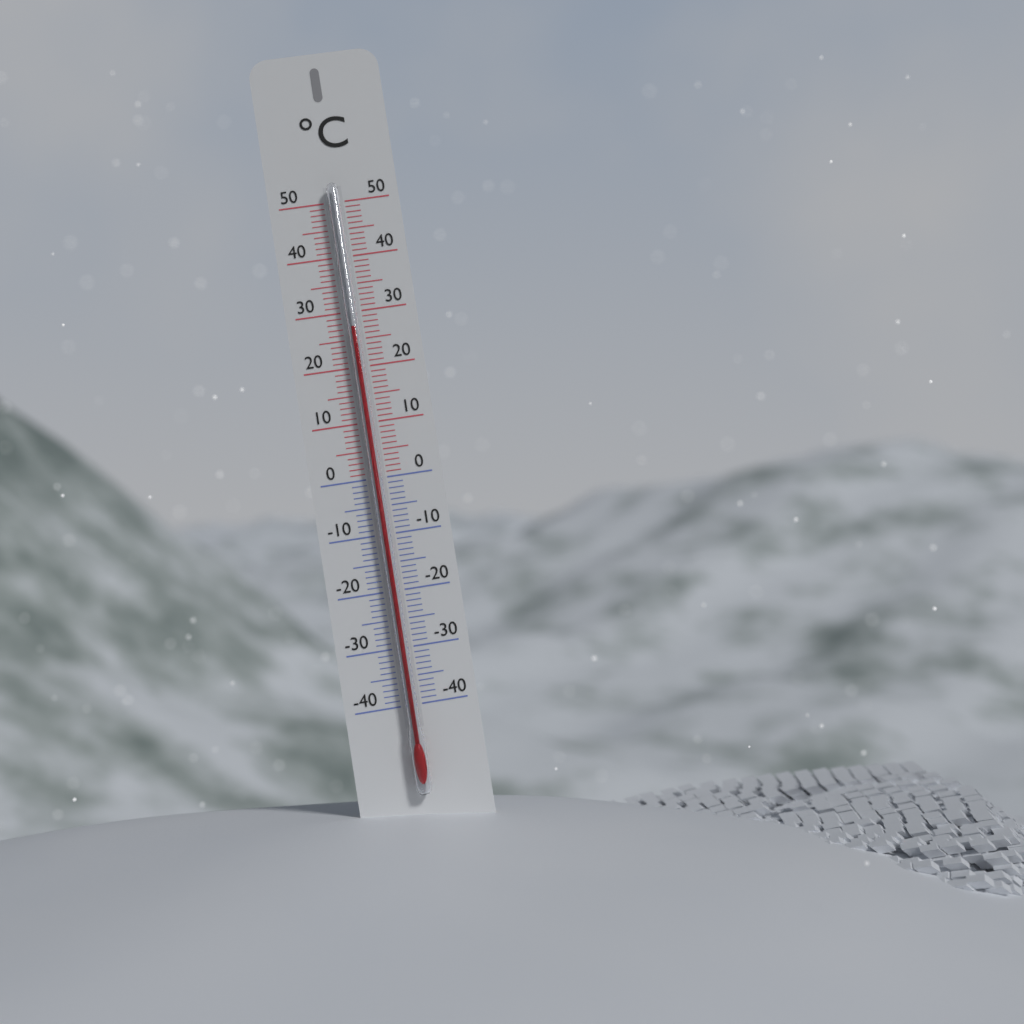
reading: 27 °C
